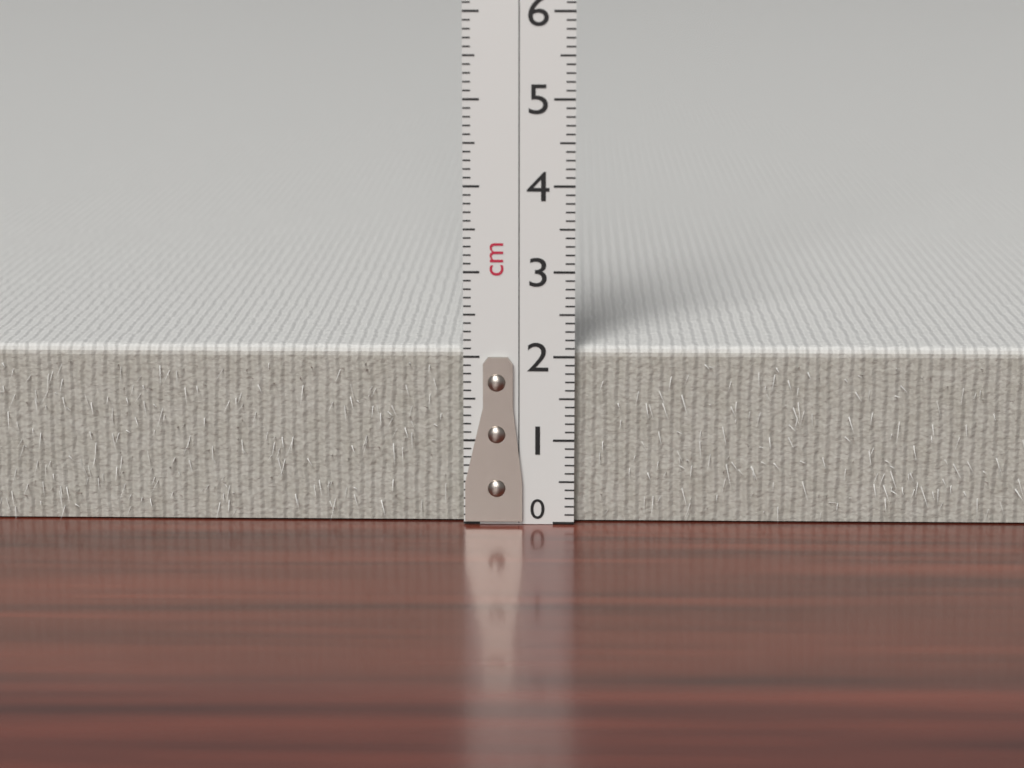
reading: 2.1 cm
